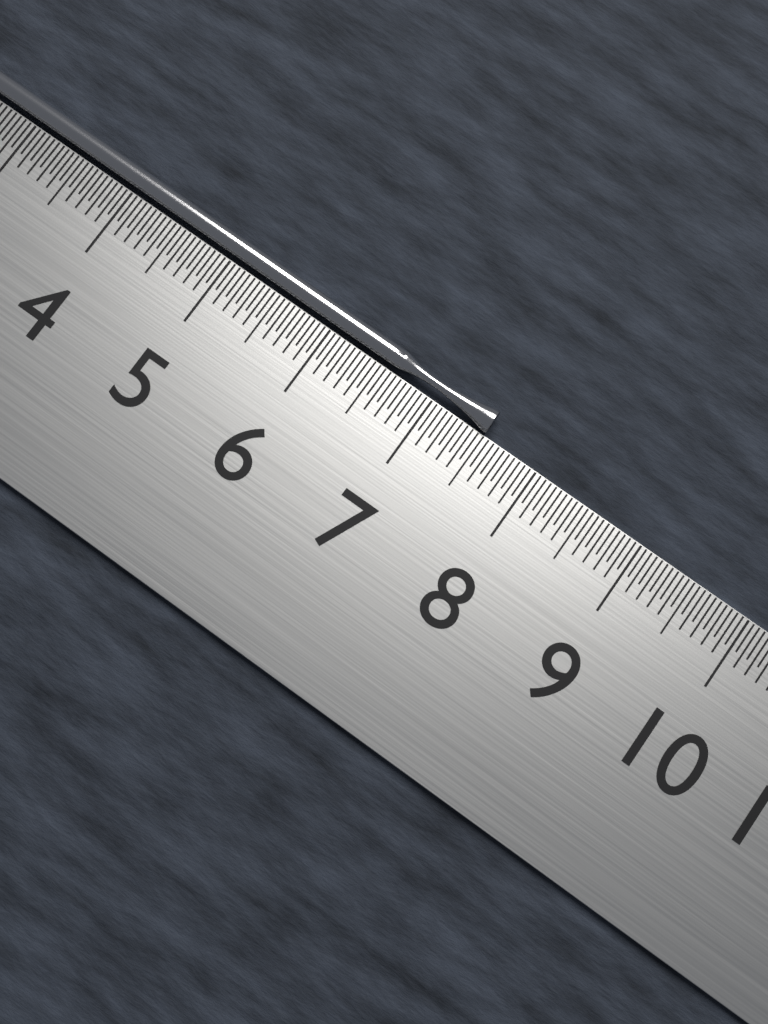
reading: 7.50 cm
